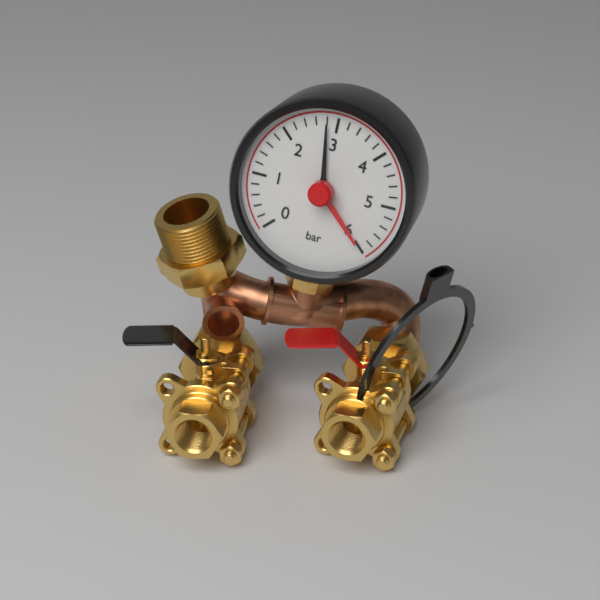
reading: 2.8 bar
